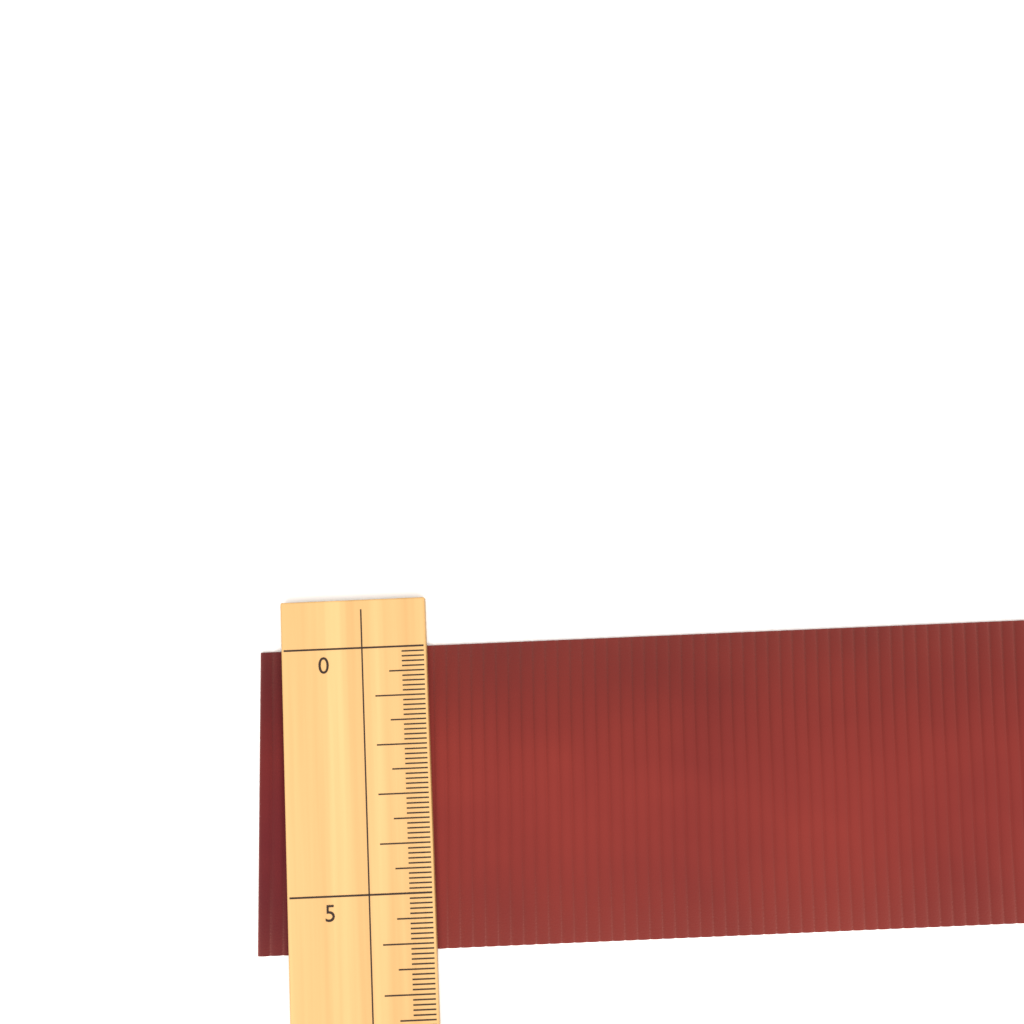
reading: 6.2 (no unit)
